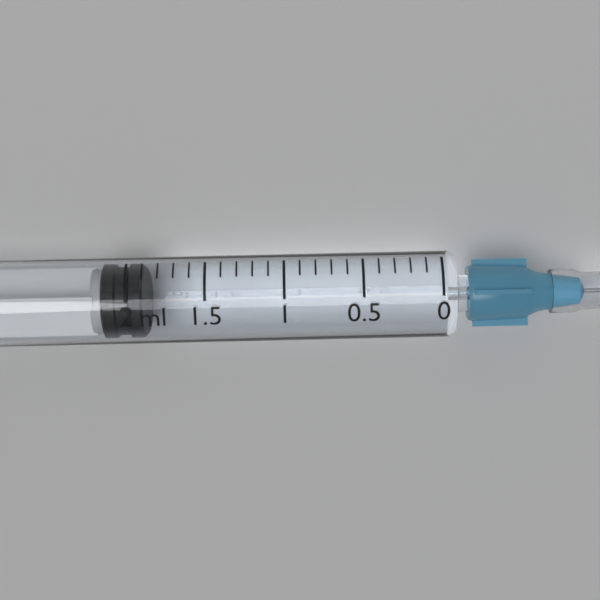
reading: 1.9 ml
